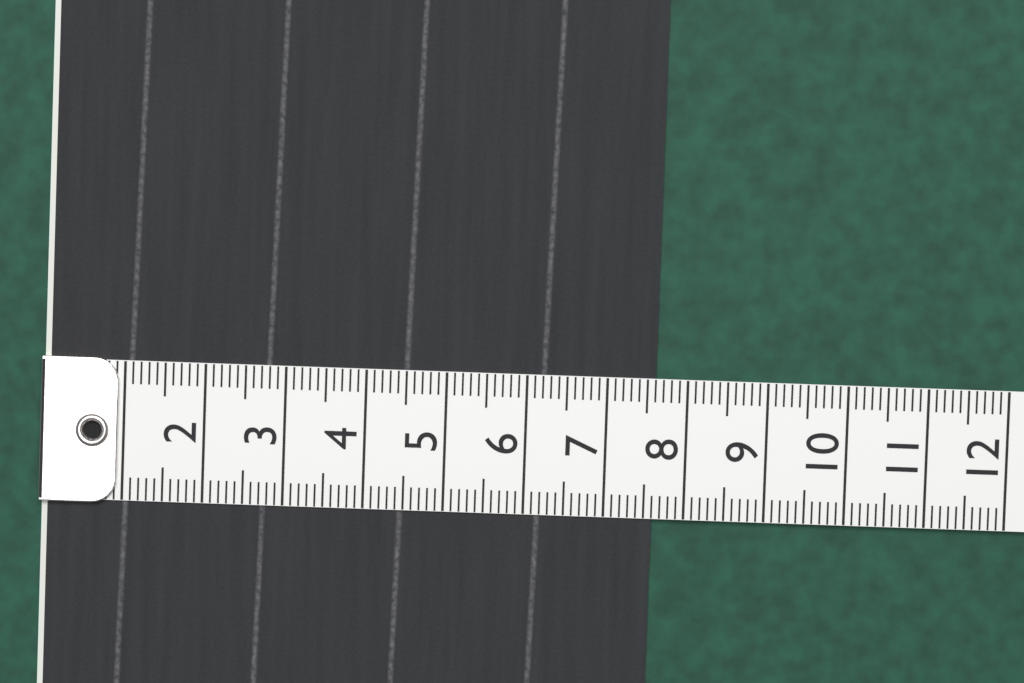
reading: 7.6 (no unit)
